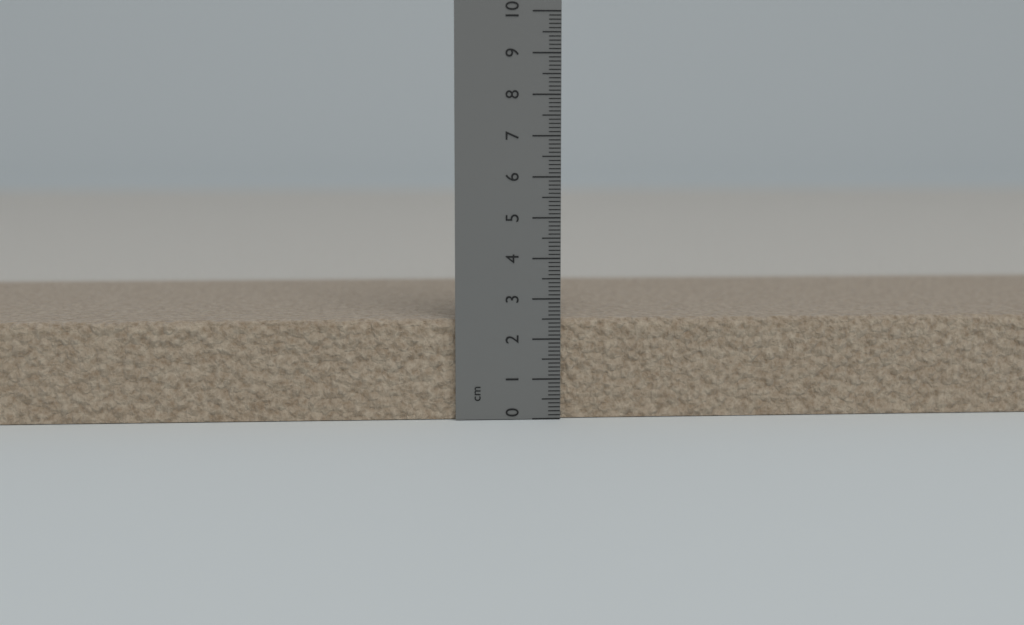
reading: 2.5 cm
